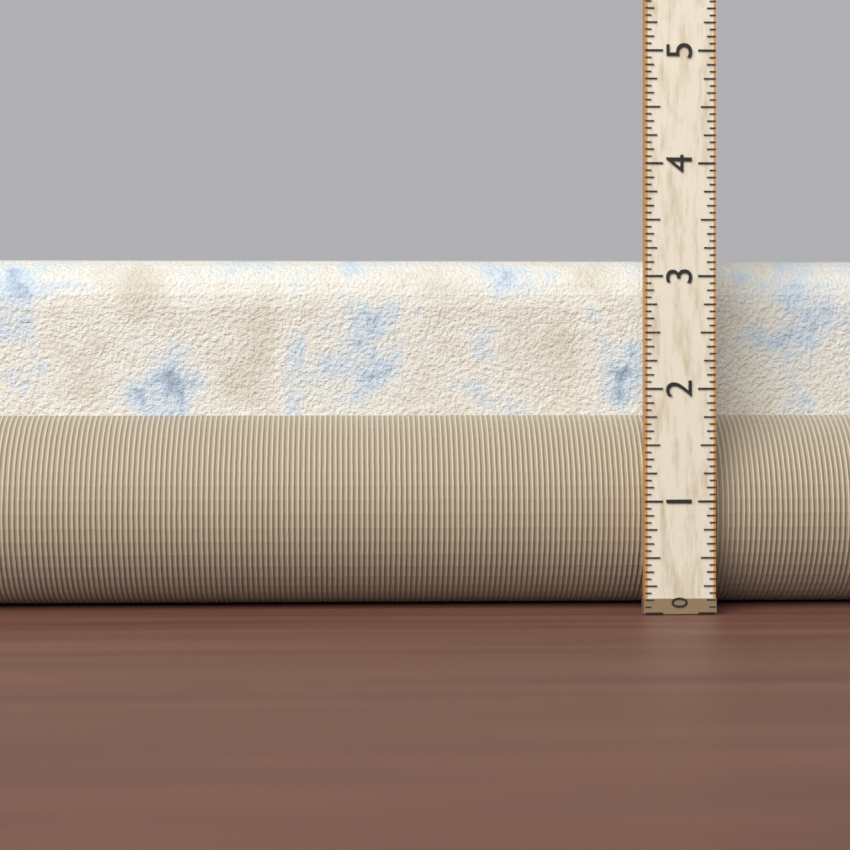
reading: 3.1875 (no unit)
